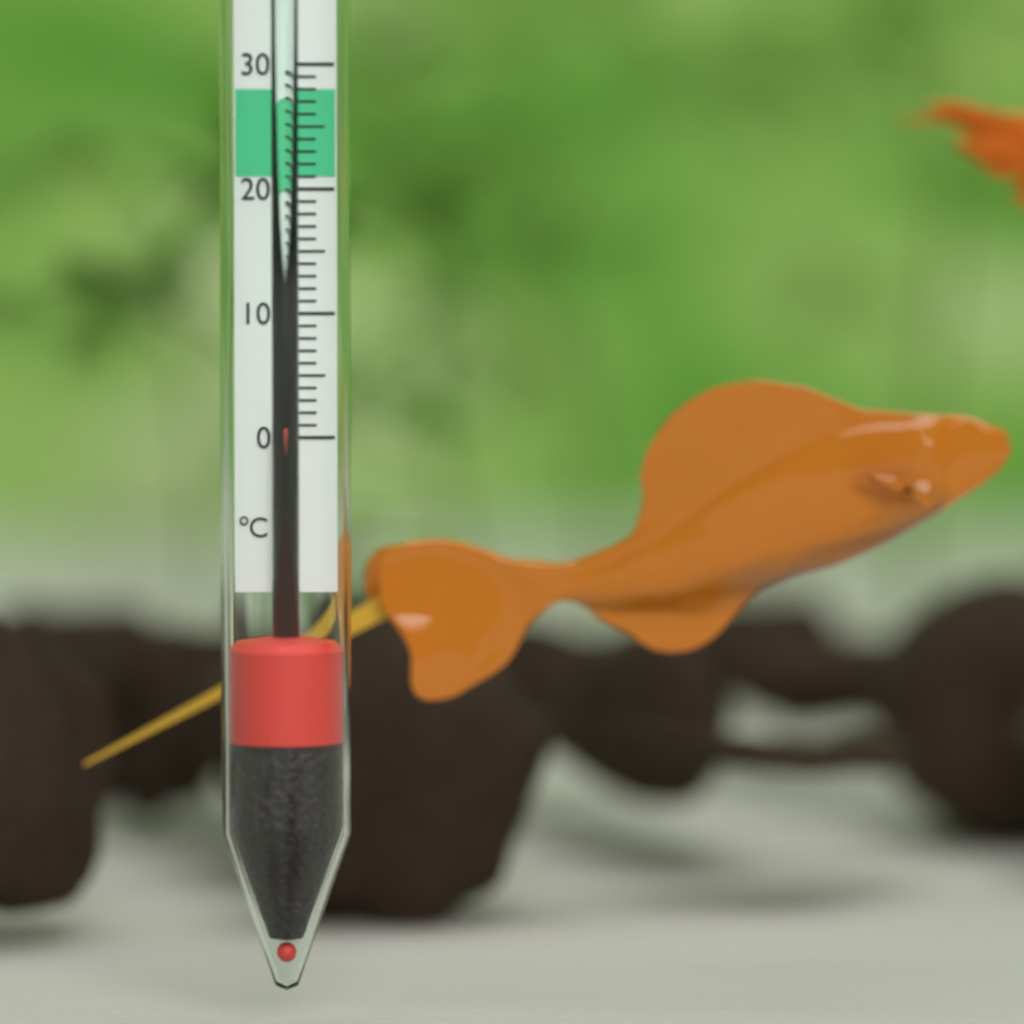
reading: 1 °C
